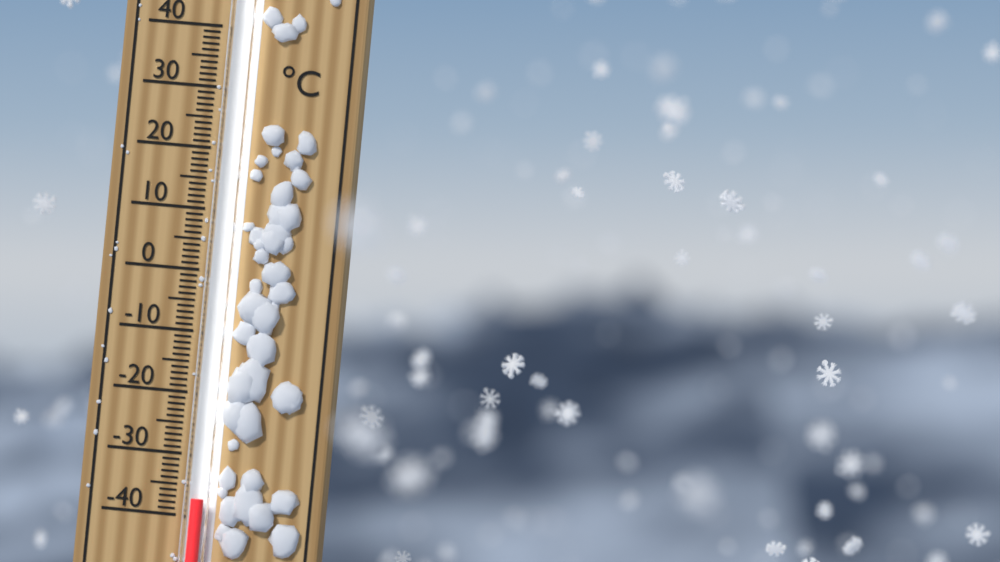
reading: -37 °C
